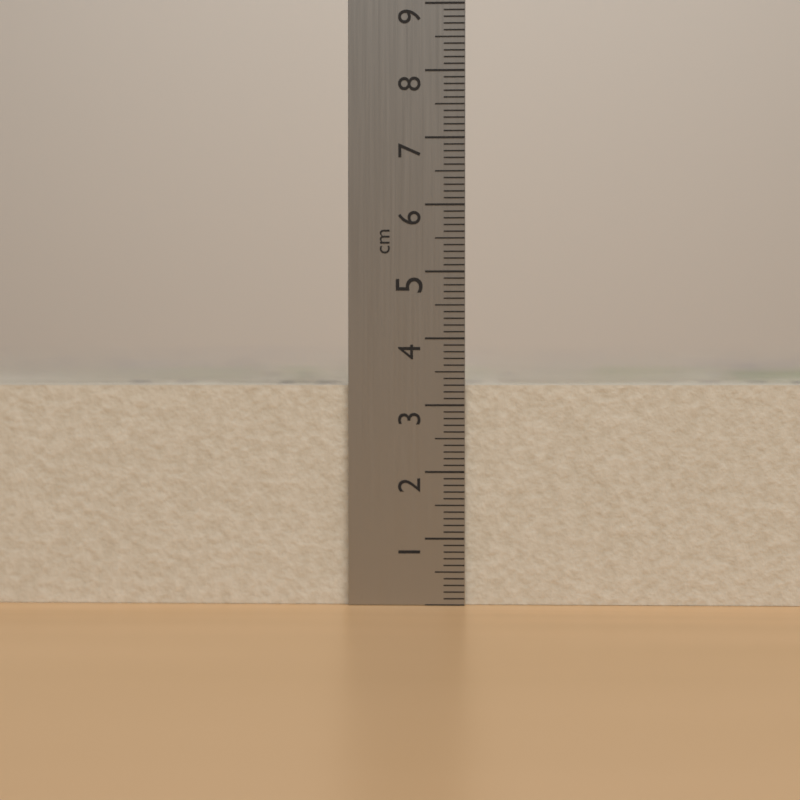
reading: 3.3 cm
